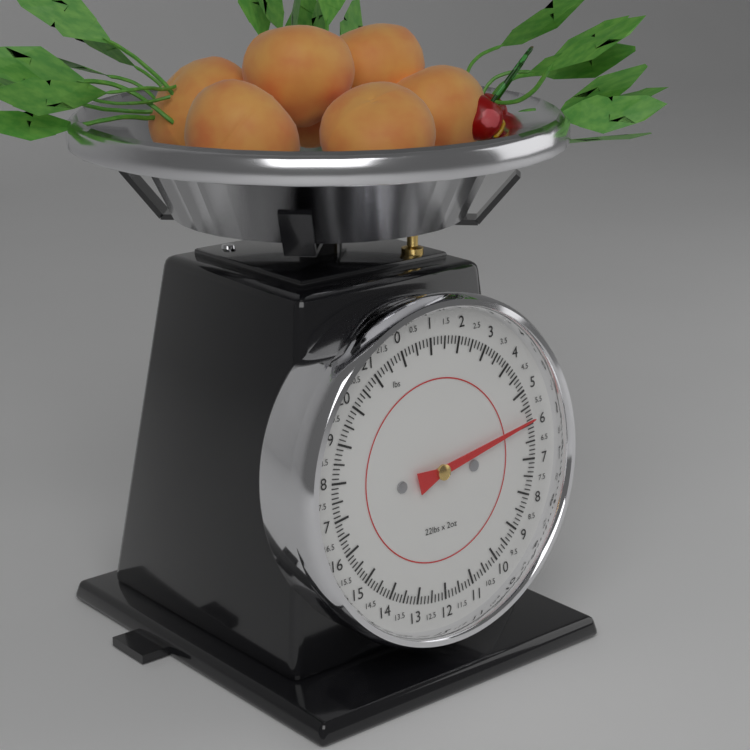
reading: 5.875 lbs
